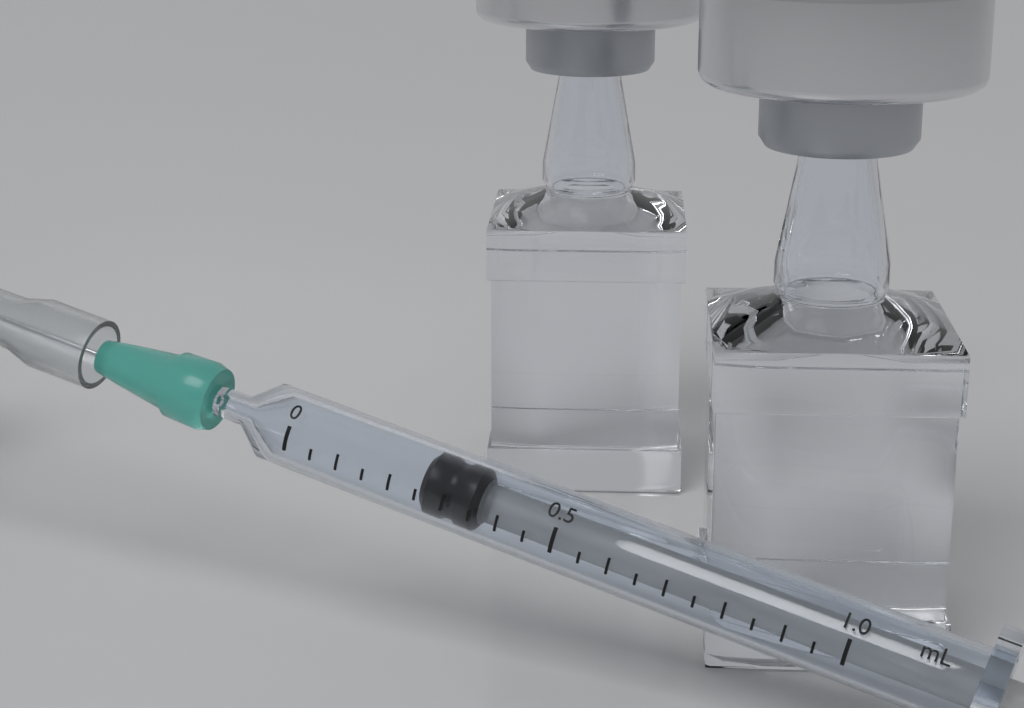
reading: 0.25 mL
